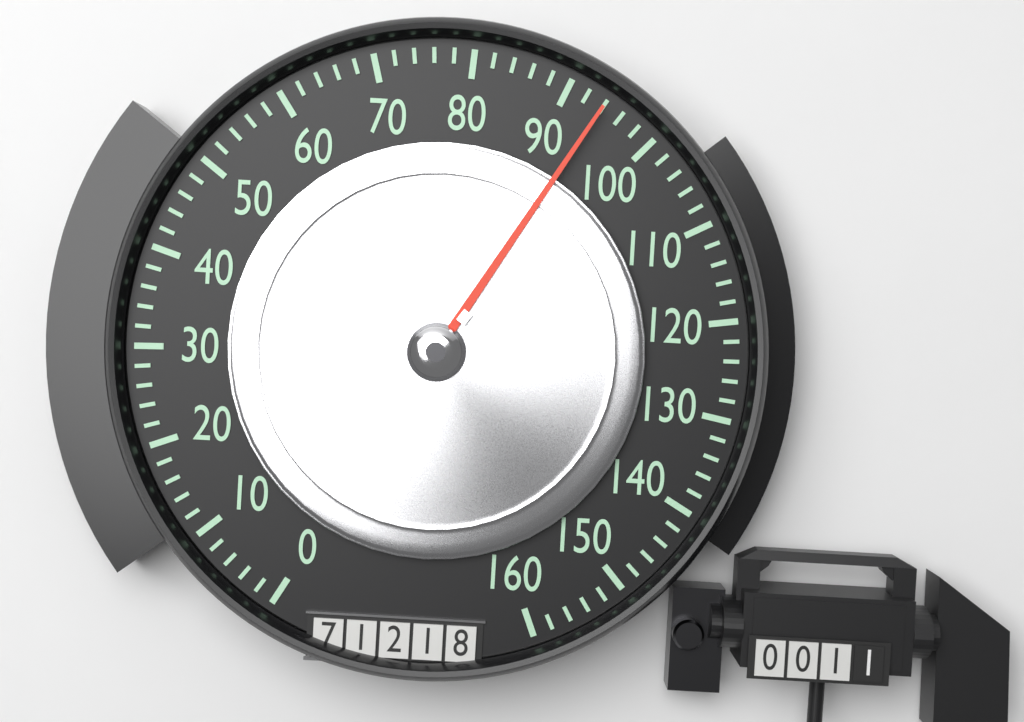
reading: 94 (no unit)
